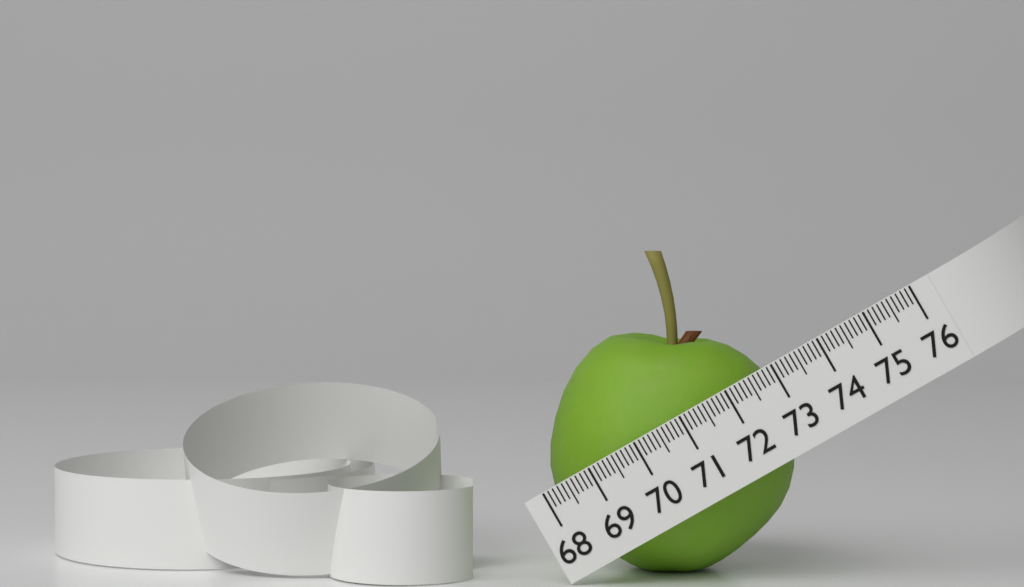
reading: 72.9 (no unit)
